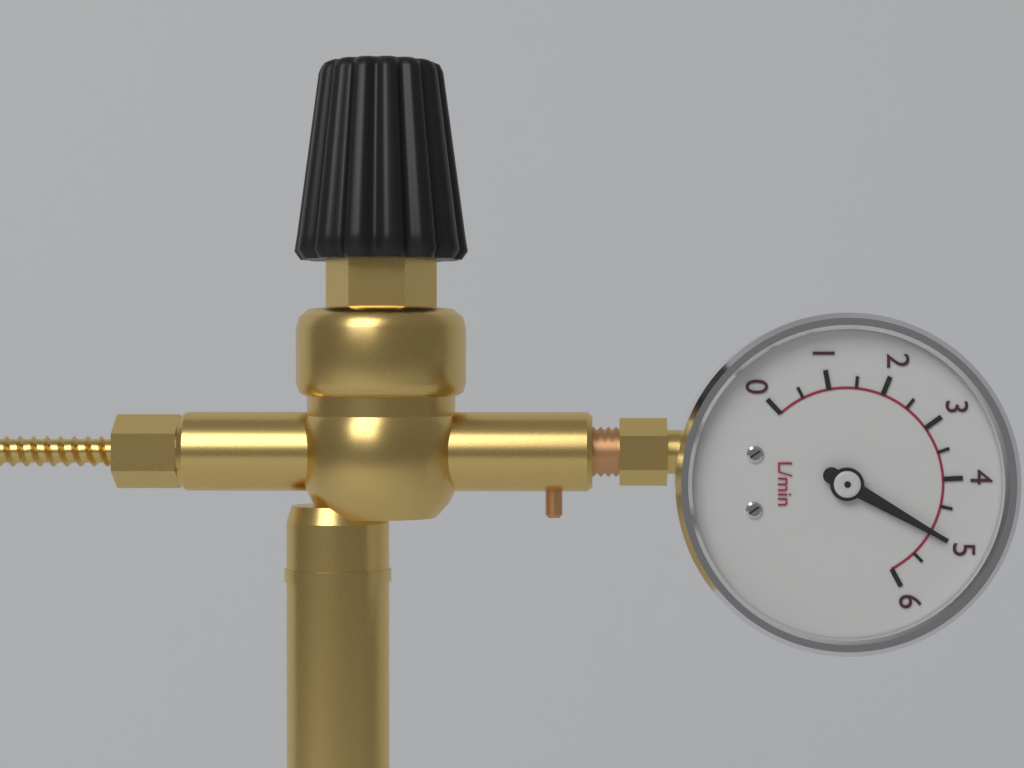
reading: 5.0 L/min
